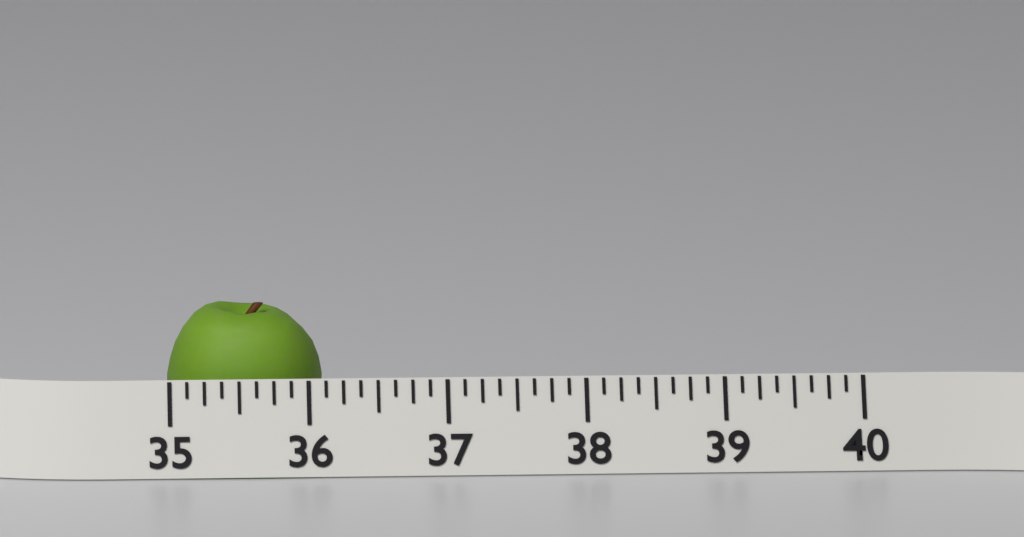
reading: 36.125 (no unit)
